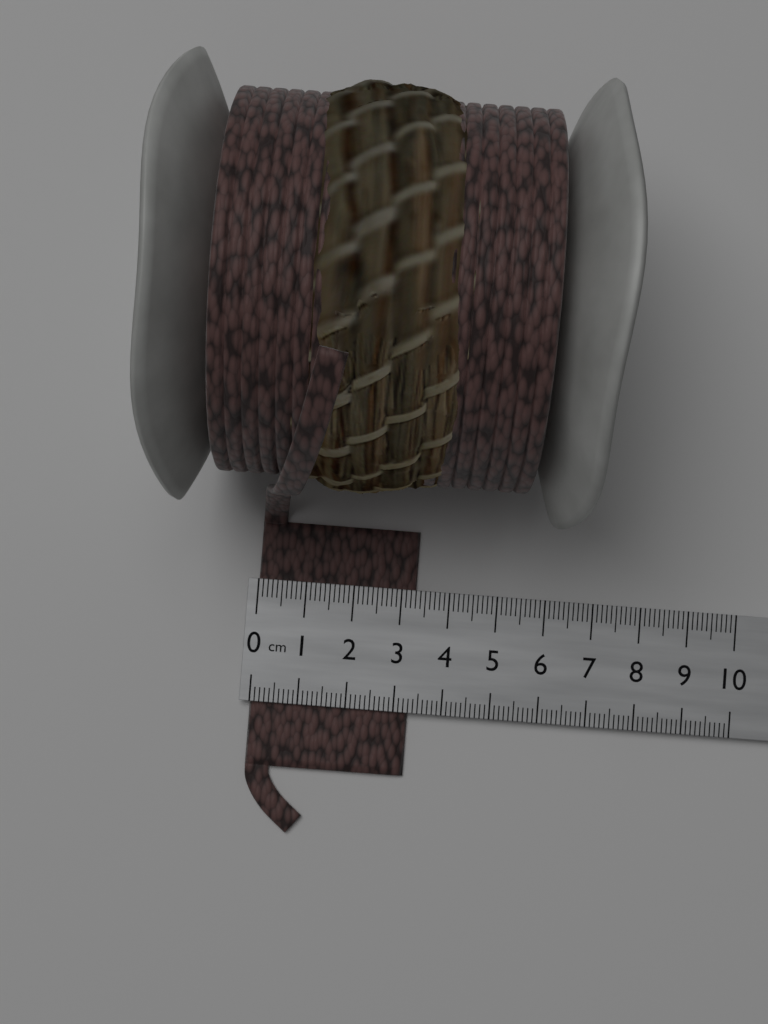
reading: 3.3 cm
